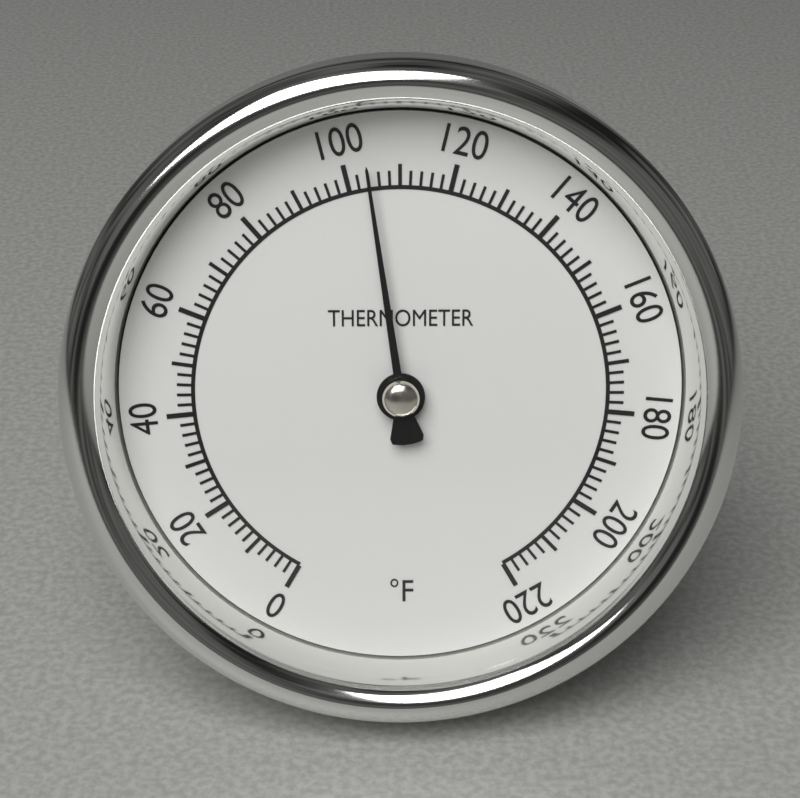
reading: 104 °F
